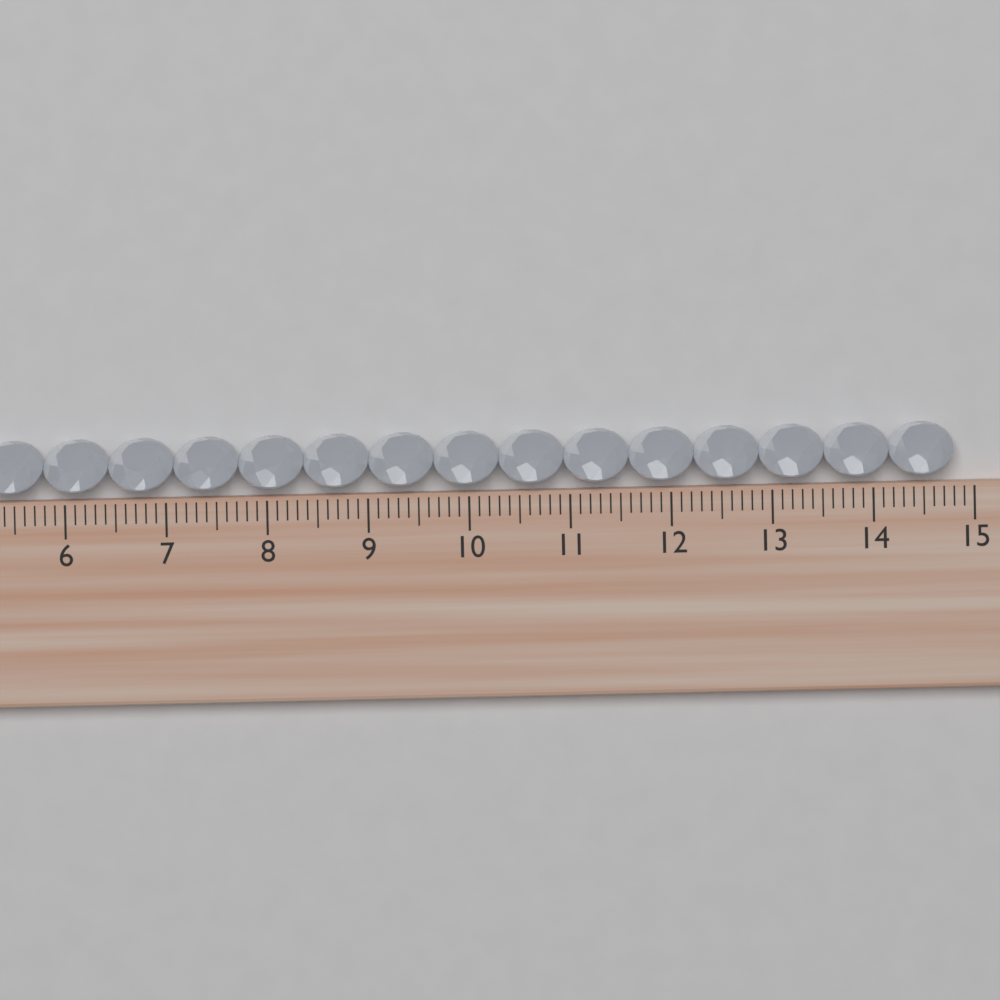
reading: 14.8 cm
